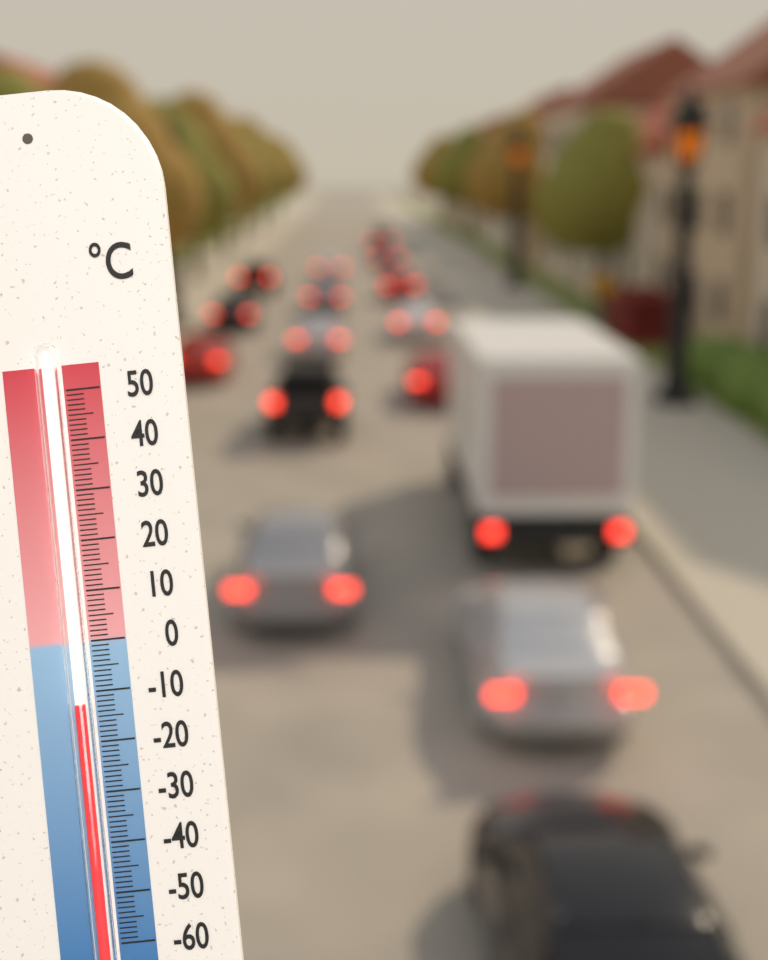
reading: -12 °C
